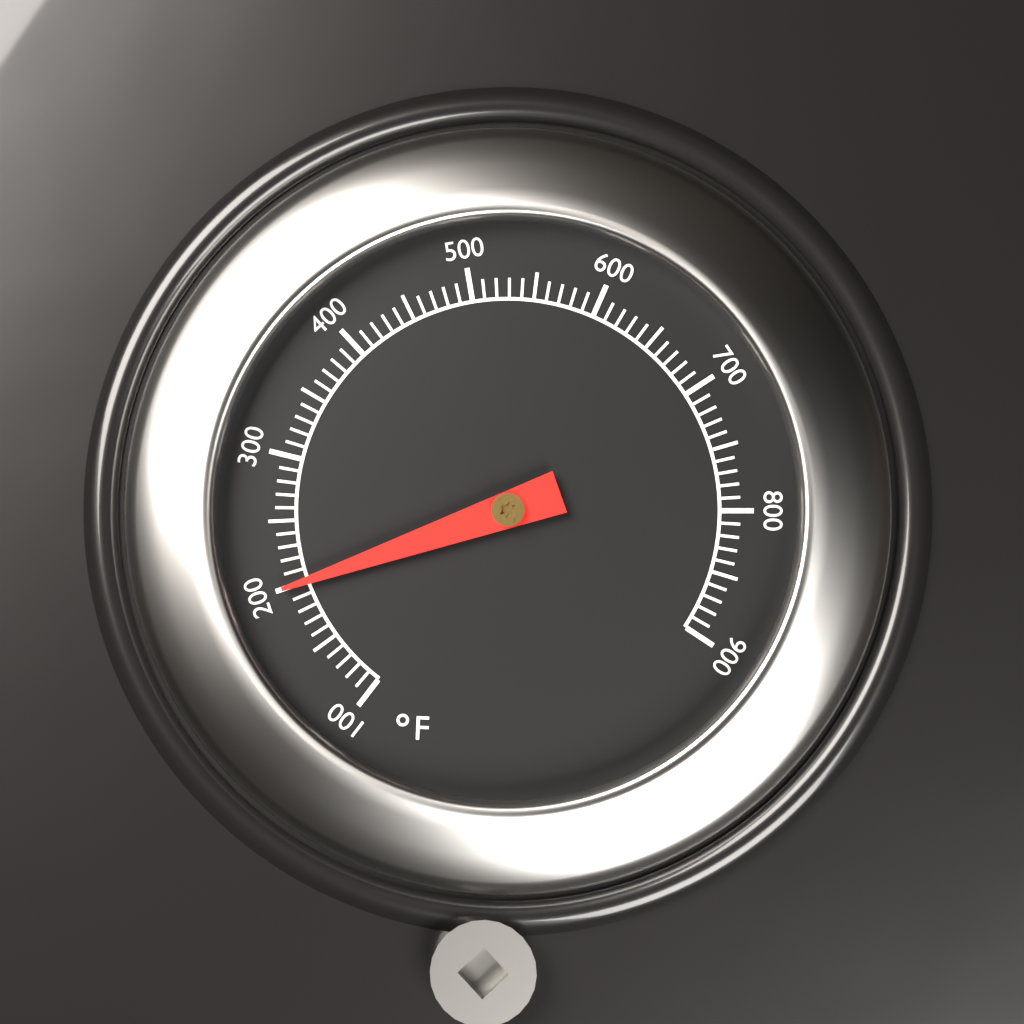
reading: 200 °F
